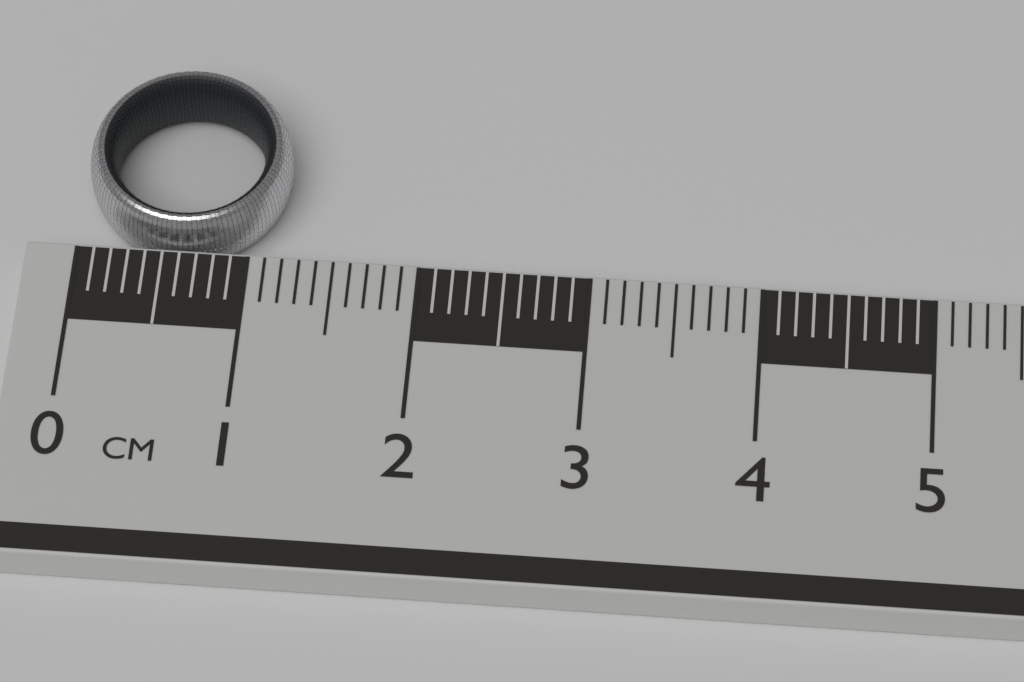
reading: 1.2 cm
